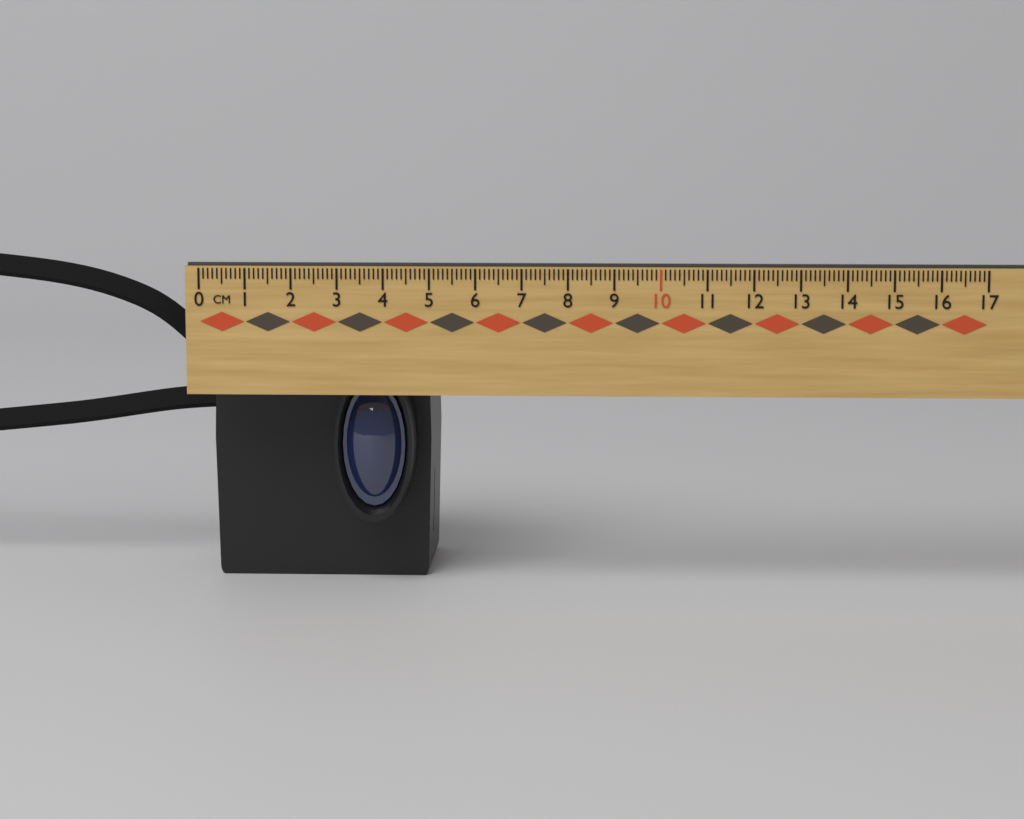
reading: 4.9 cm
